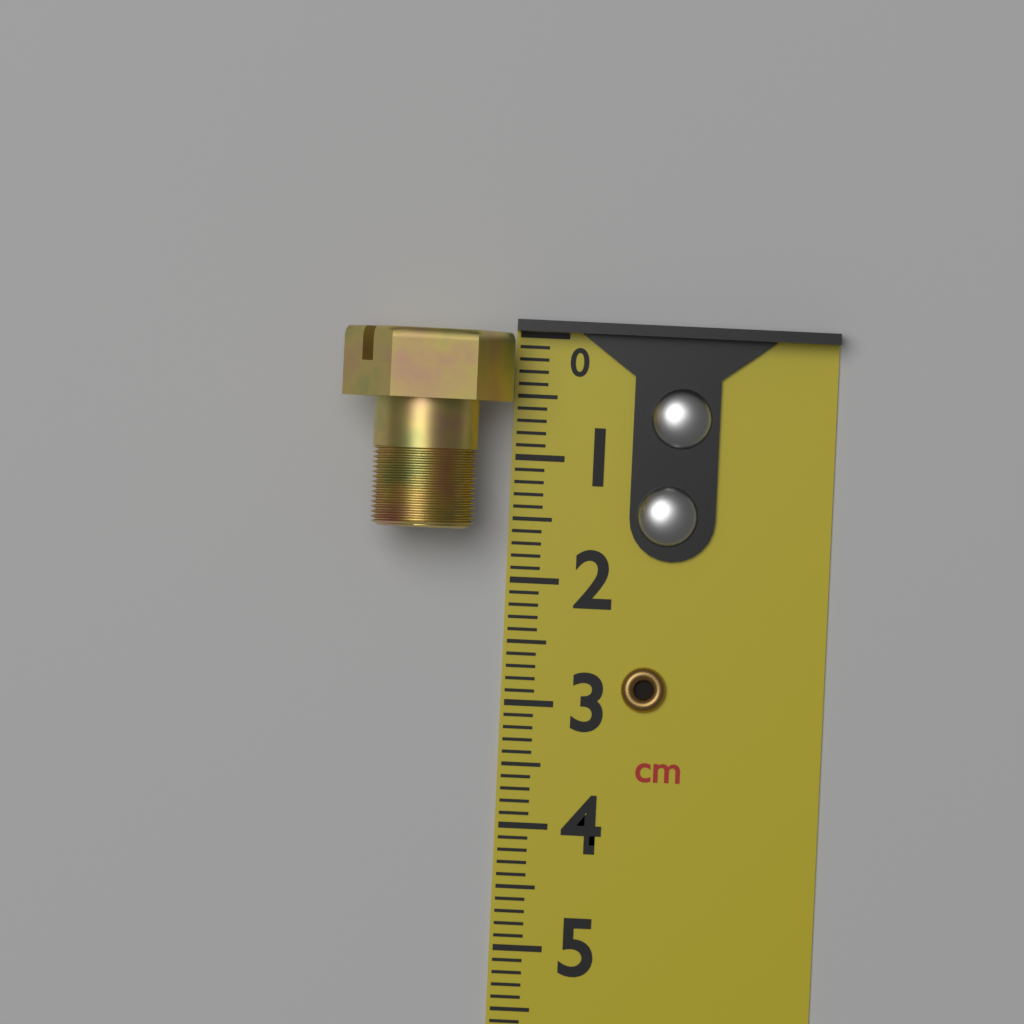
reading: 1.6 cm
